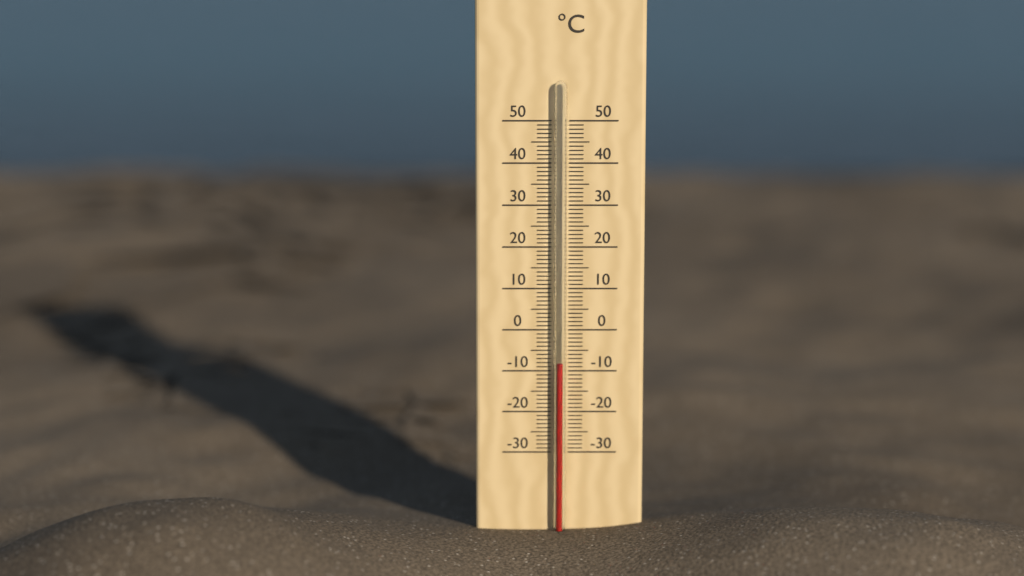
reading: -8 °C
